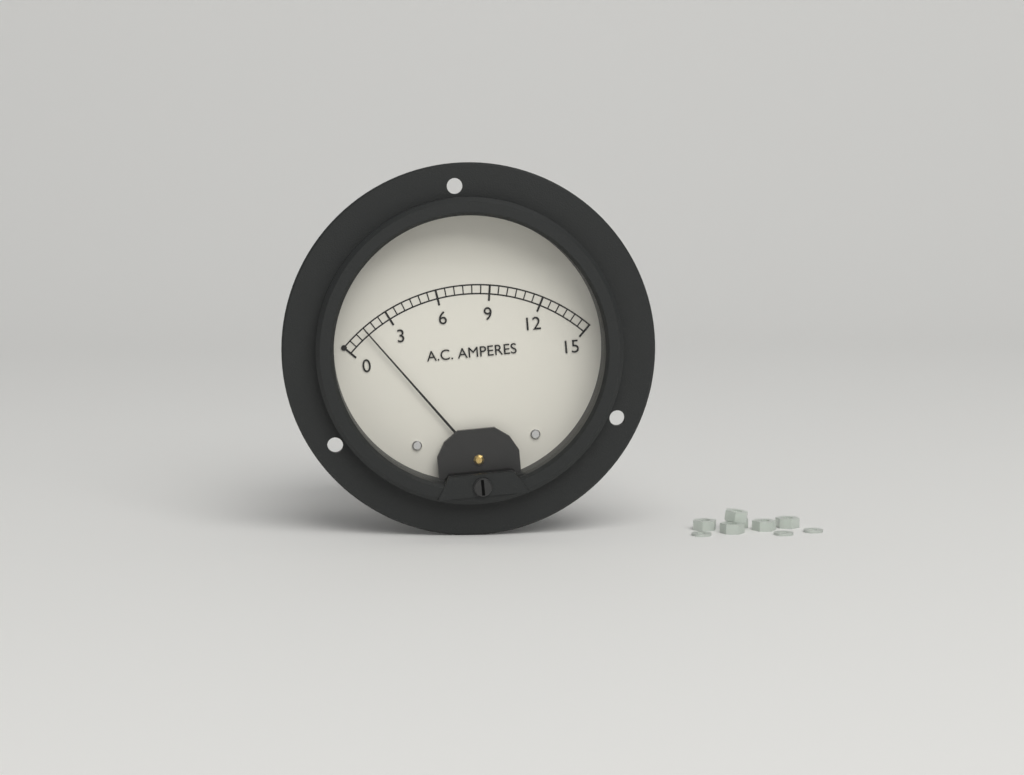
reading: 1.5 A
